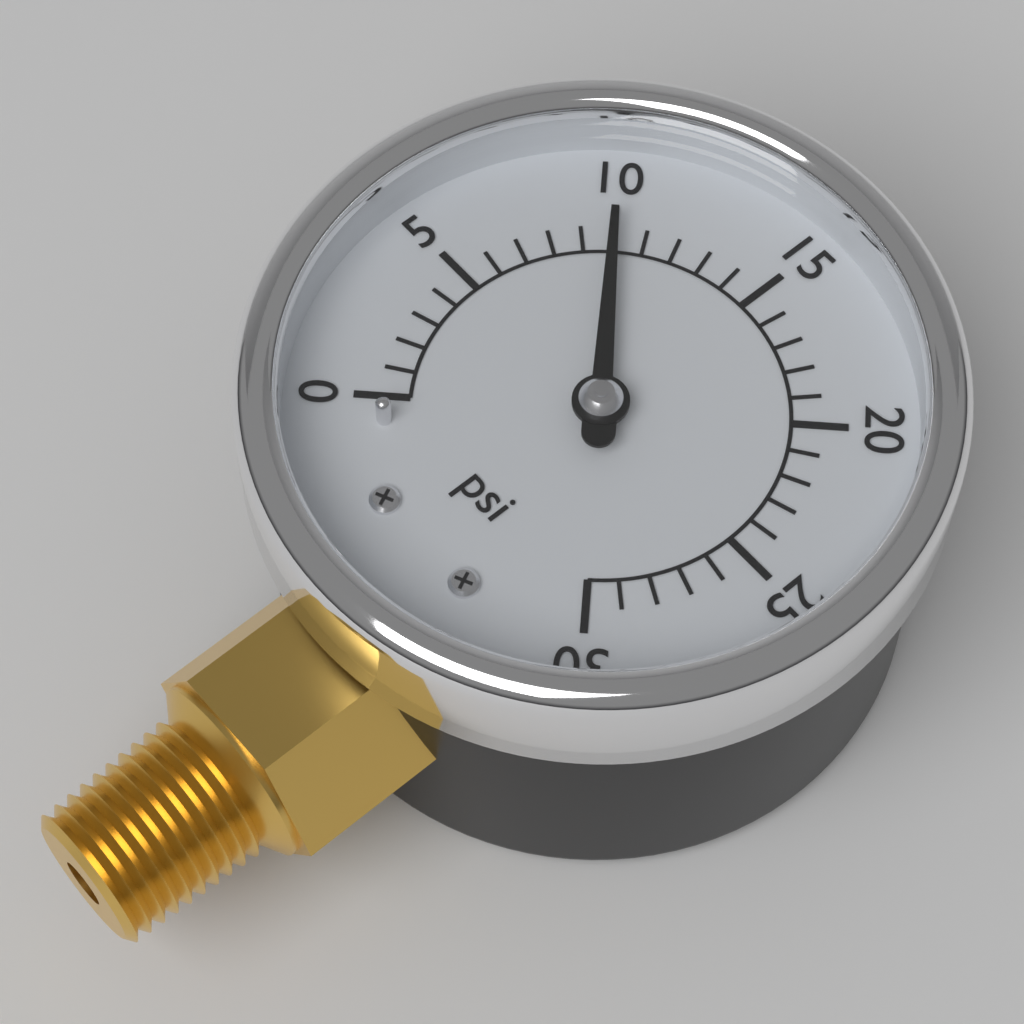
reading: 10 psi
